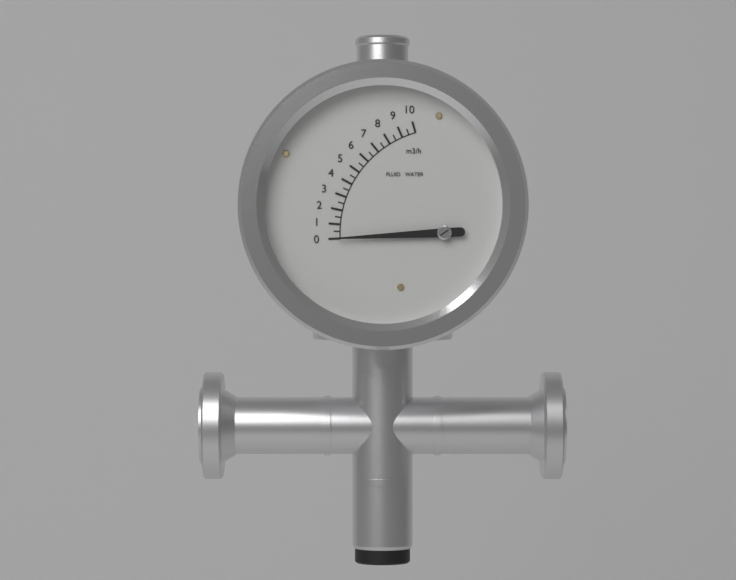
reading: 0.0 m³/h
